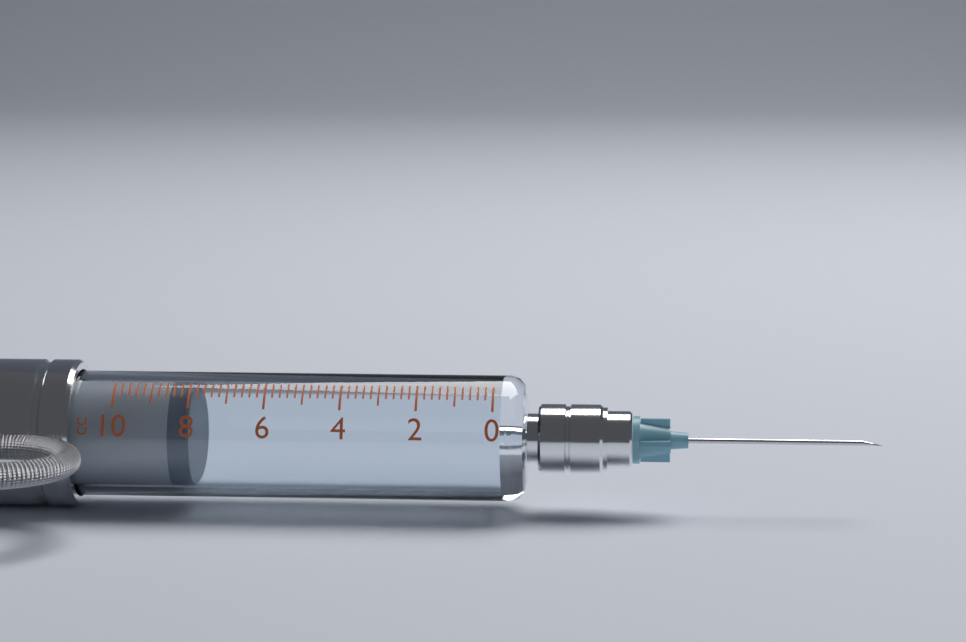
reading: 8.0 cc
